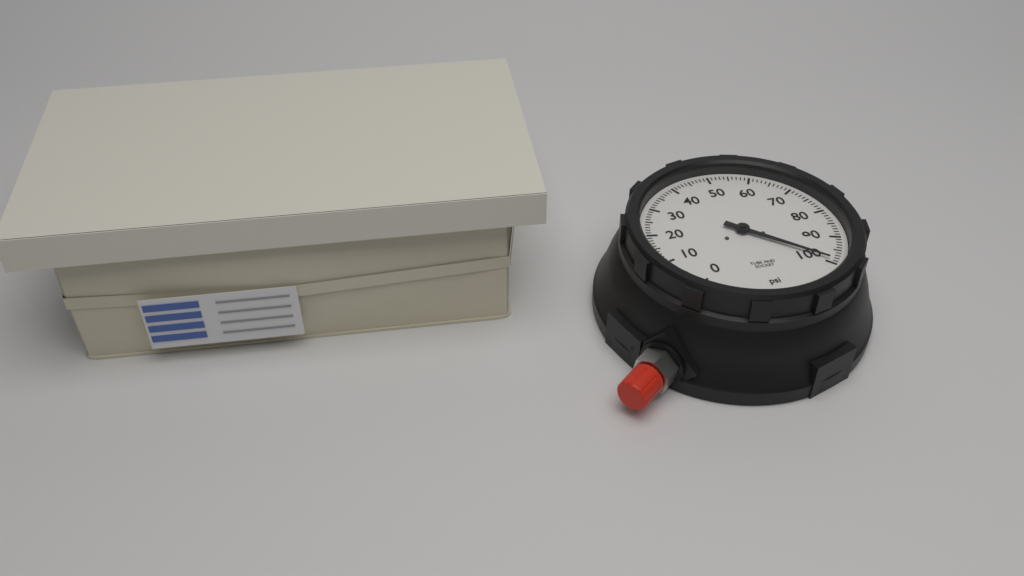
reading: 99 psi
